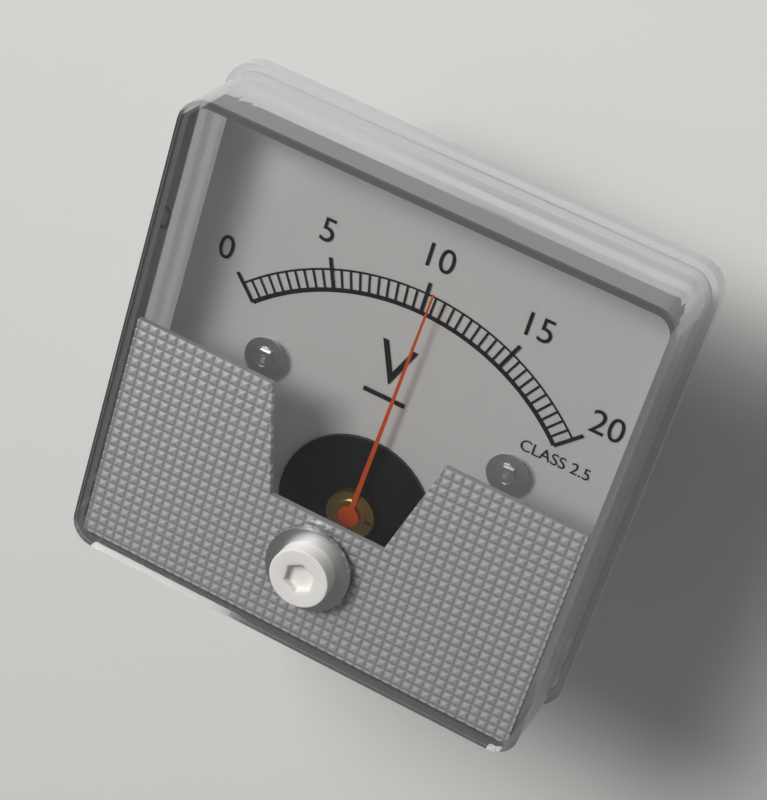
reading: 10.5 V
